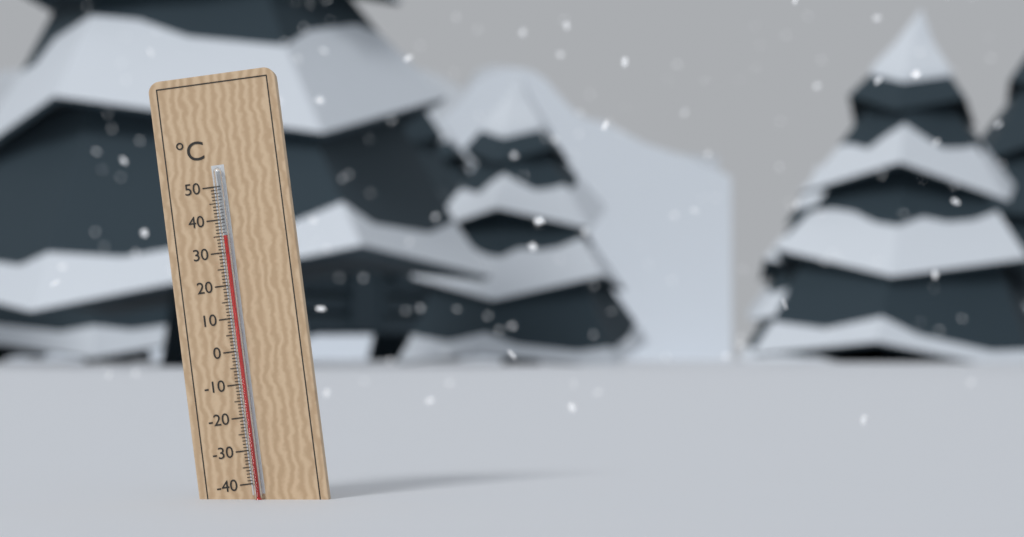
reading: 35 °C
